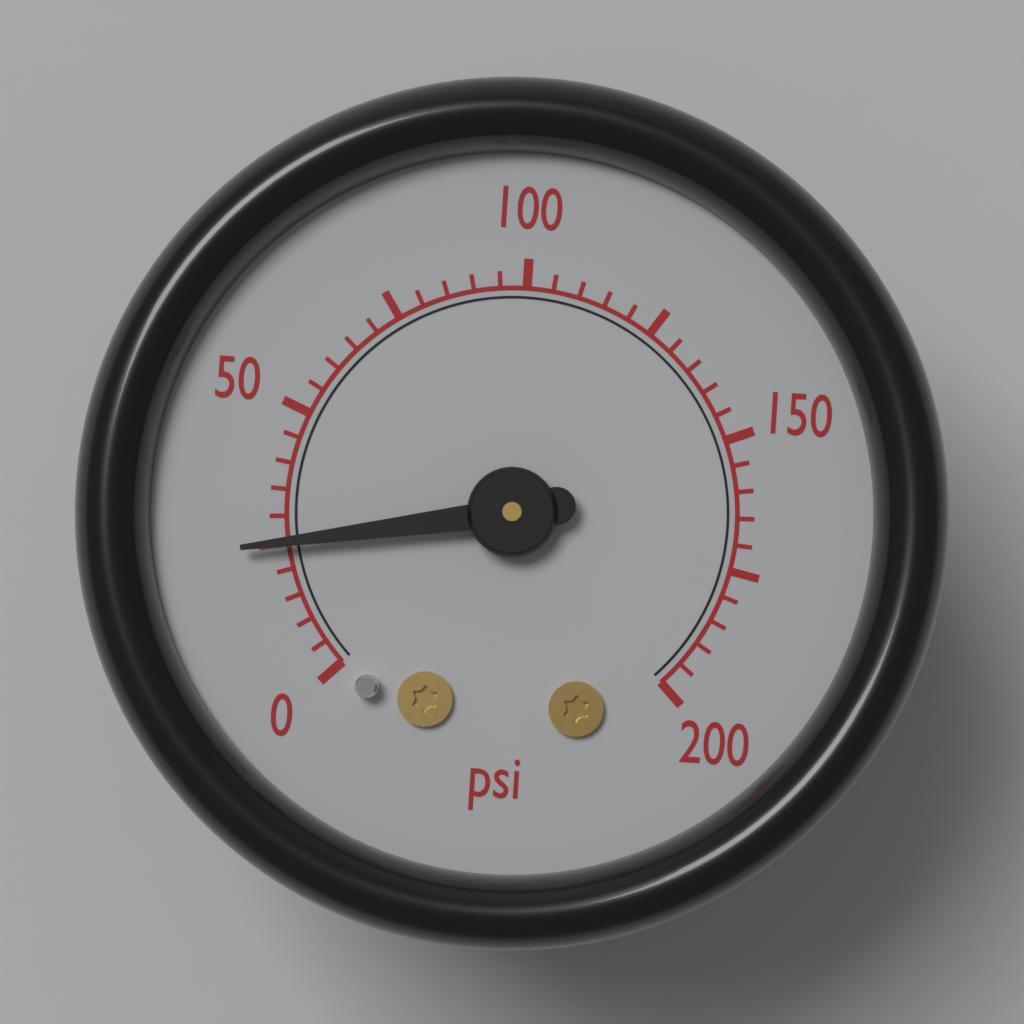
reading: 25 psi
